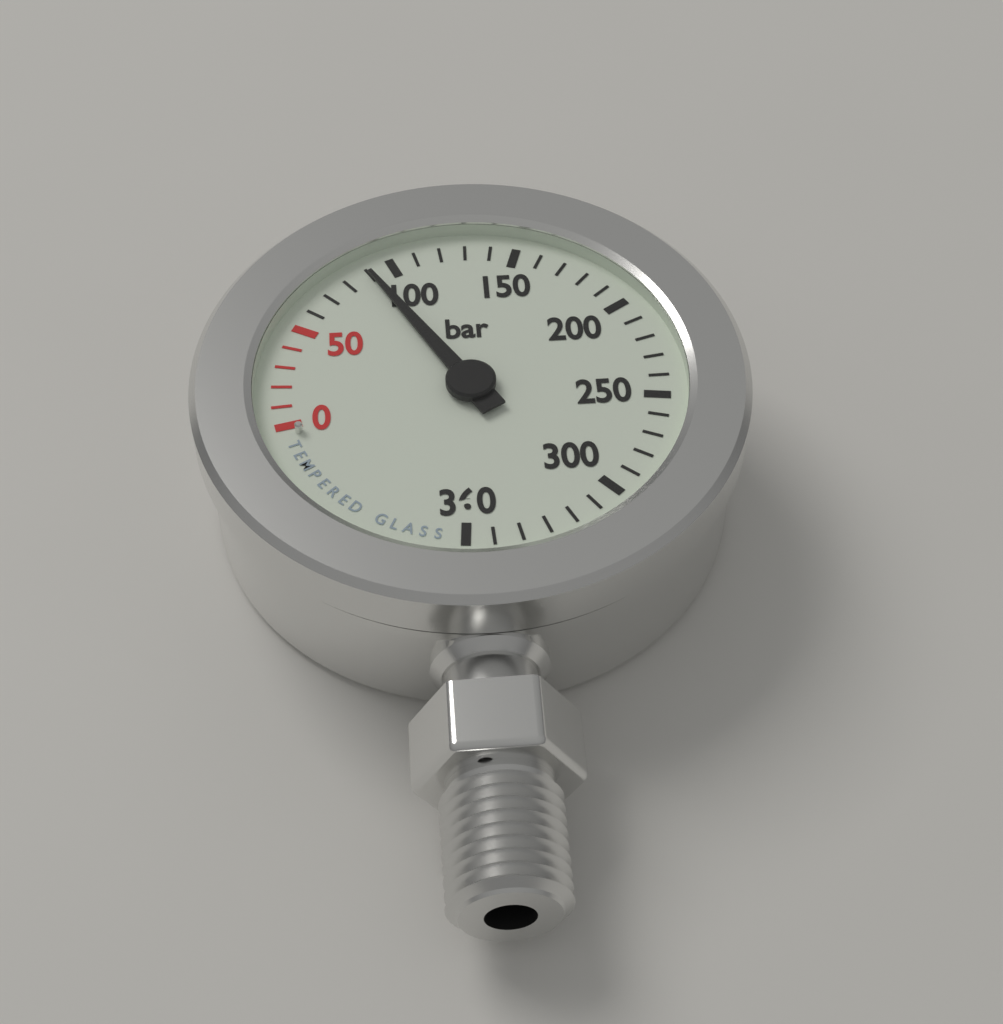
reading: 90 bar
